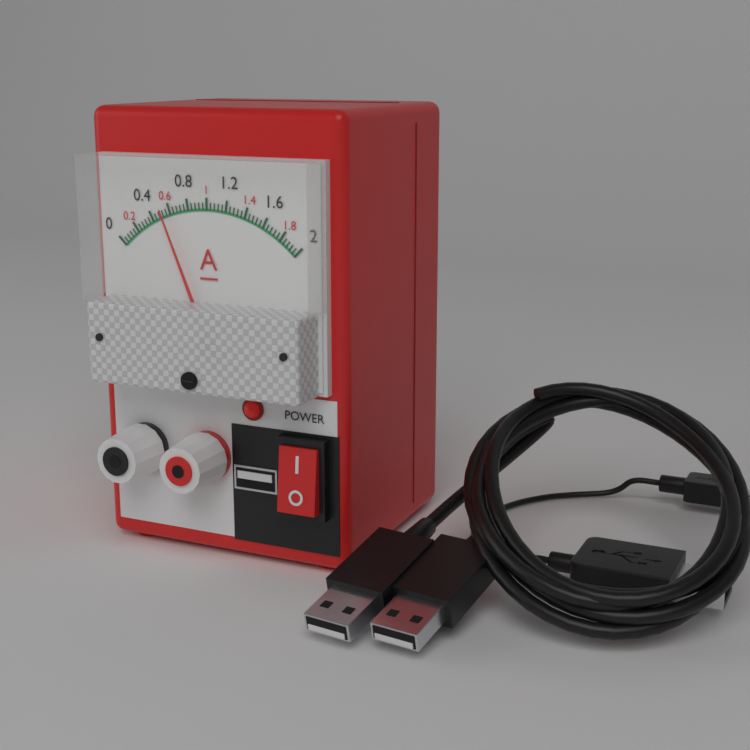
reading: 0.52 A
